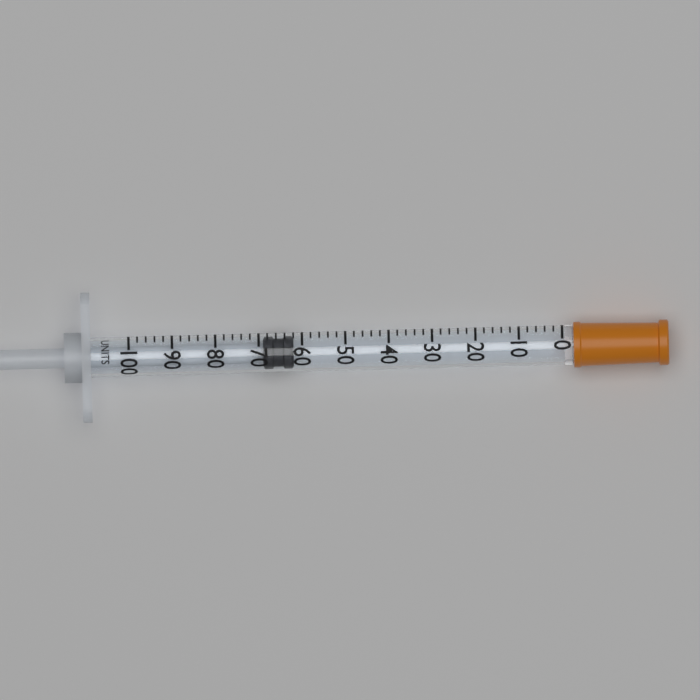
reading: 62 units
